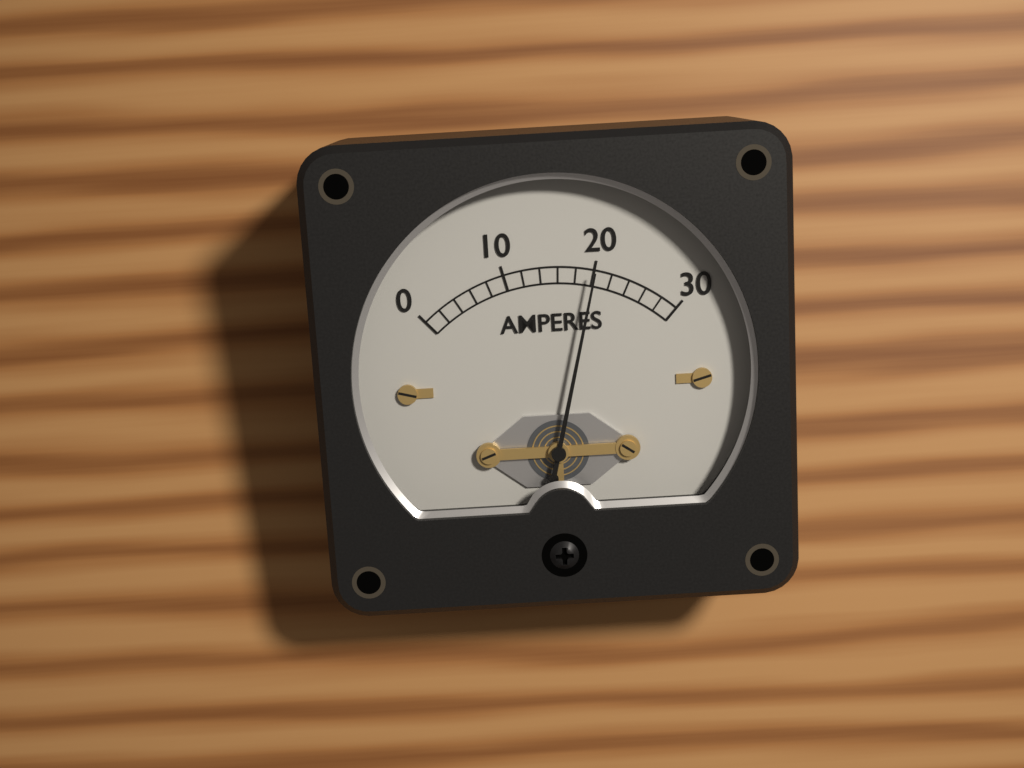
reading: 20 A
